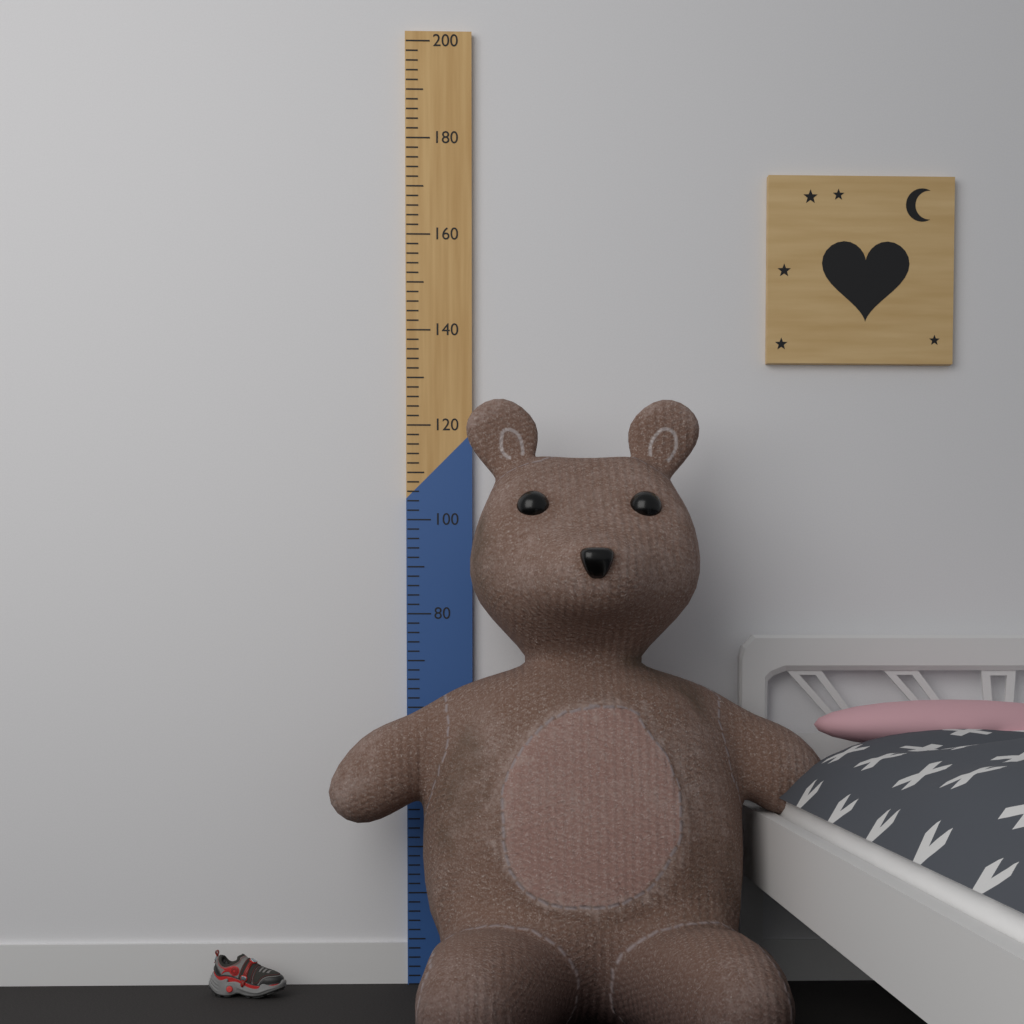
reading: 122 (no unit)
